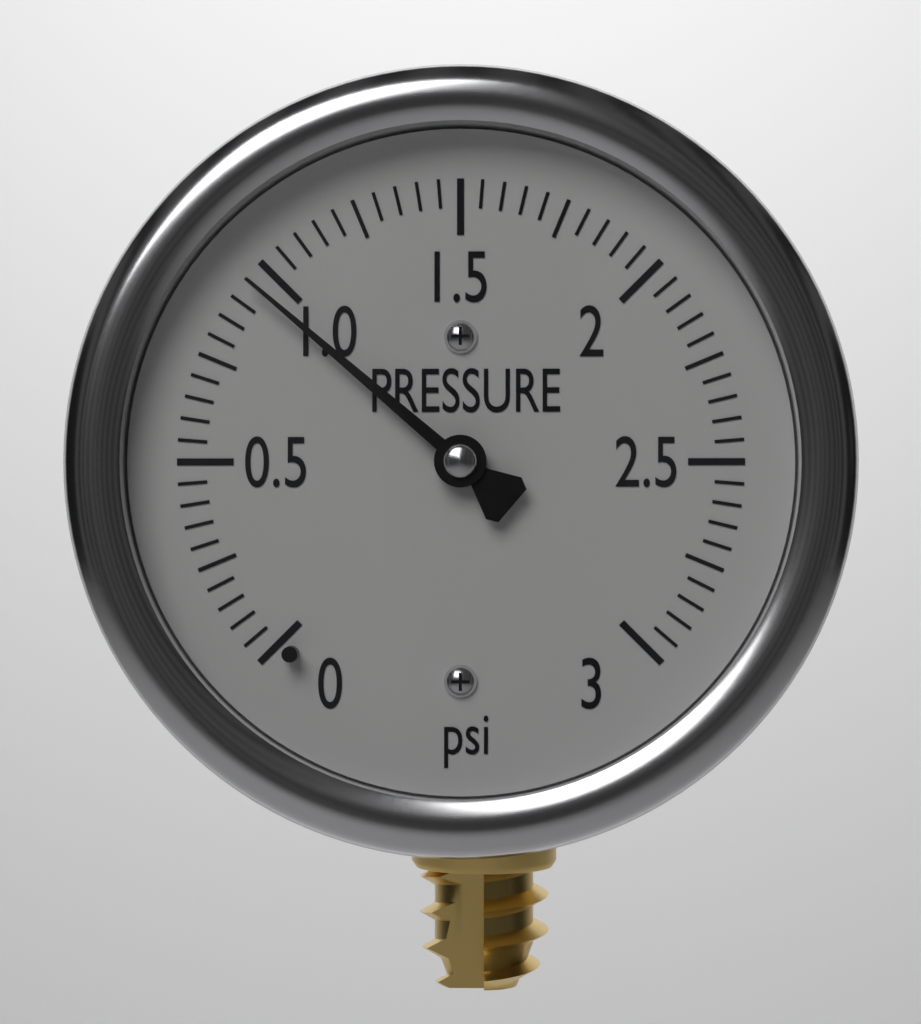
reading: 0.95 psi
